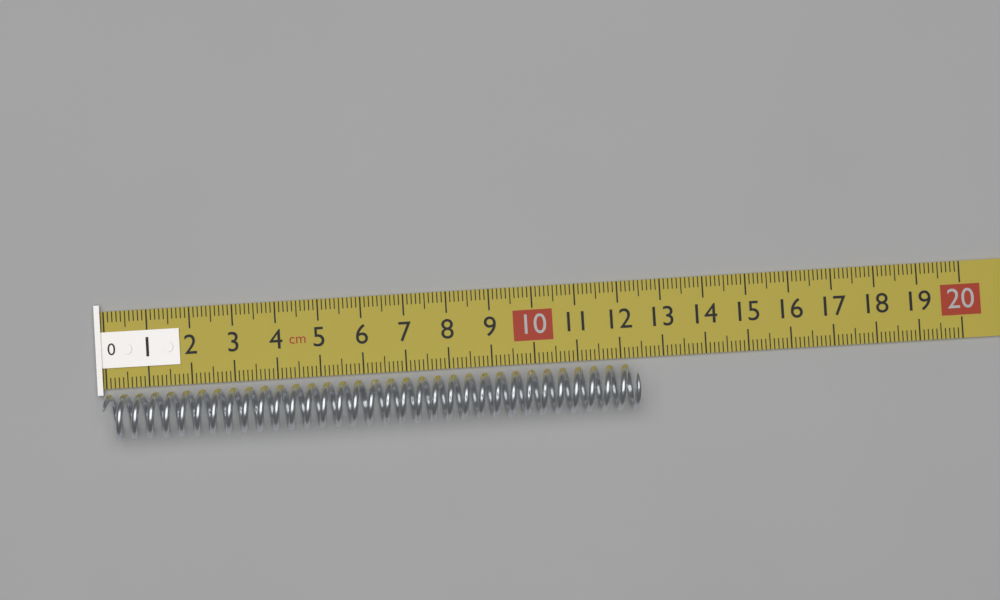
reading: 12.4 cm
